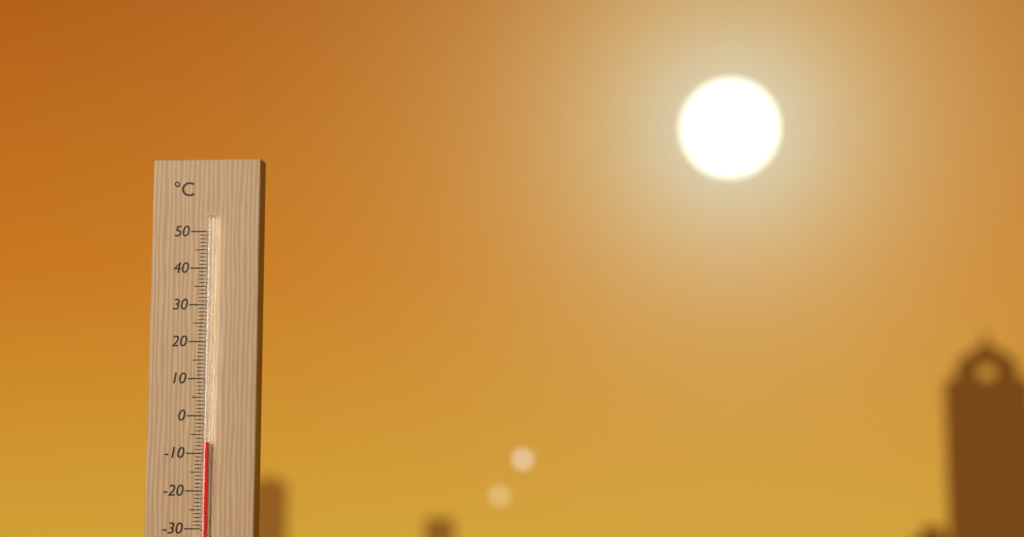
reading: -7 °C
